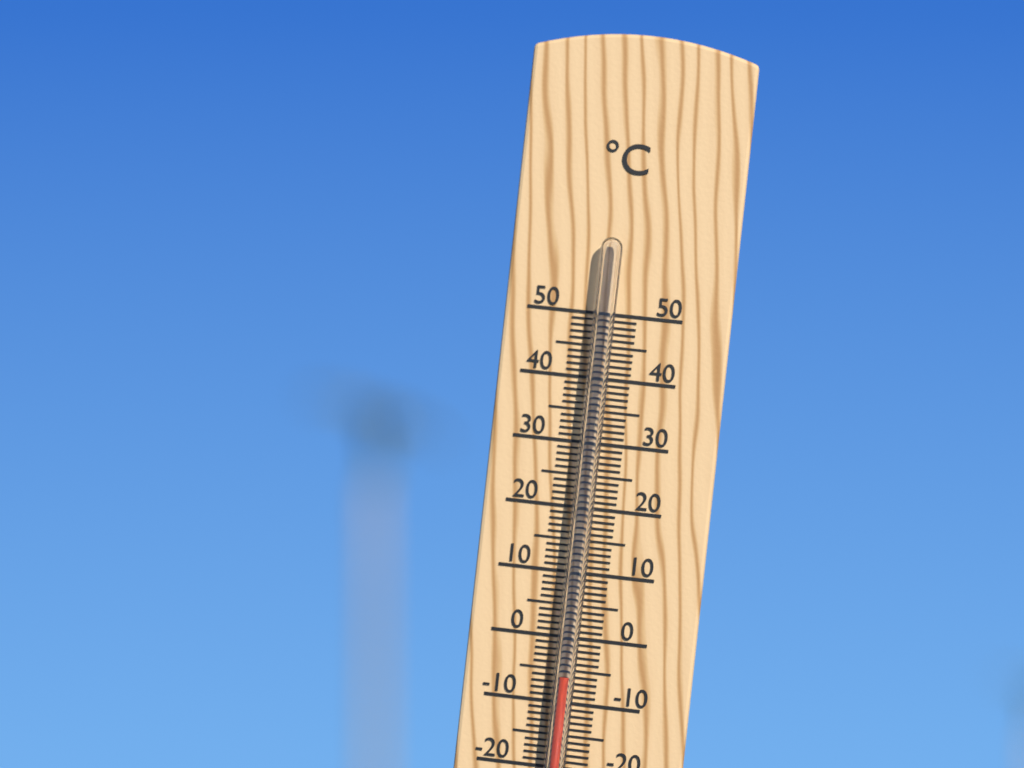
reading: -6 °C
